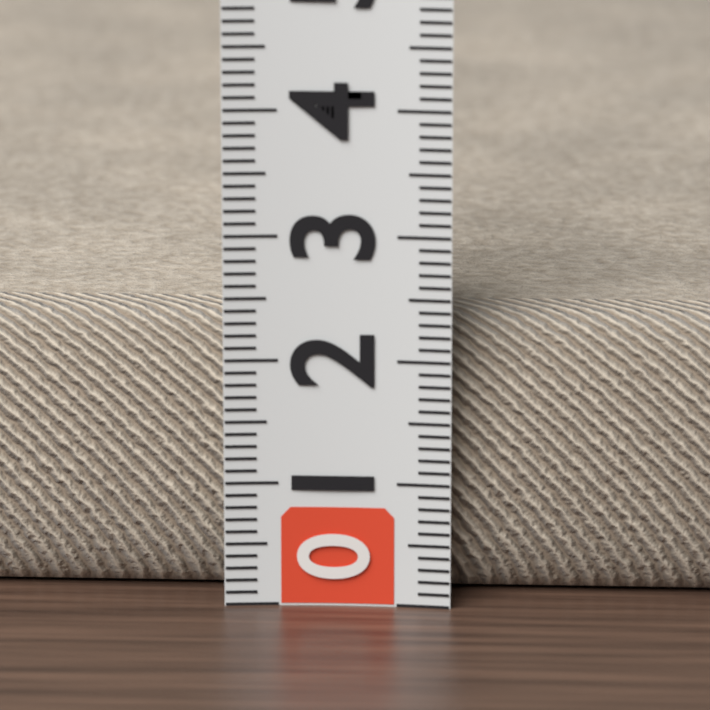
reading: 2.3 (no unit)
